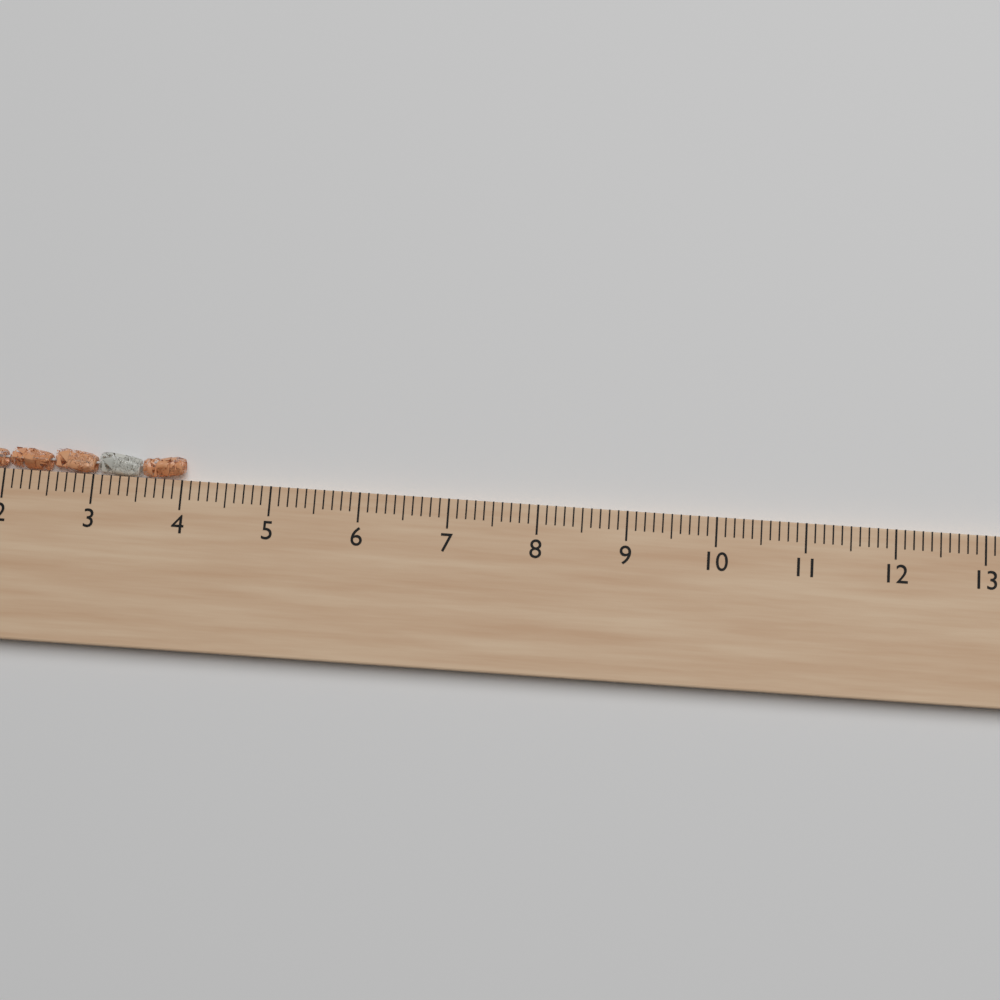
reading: 4.0 cm
